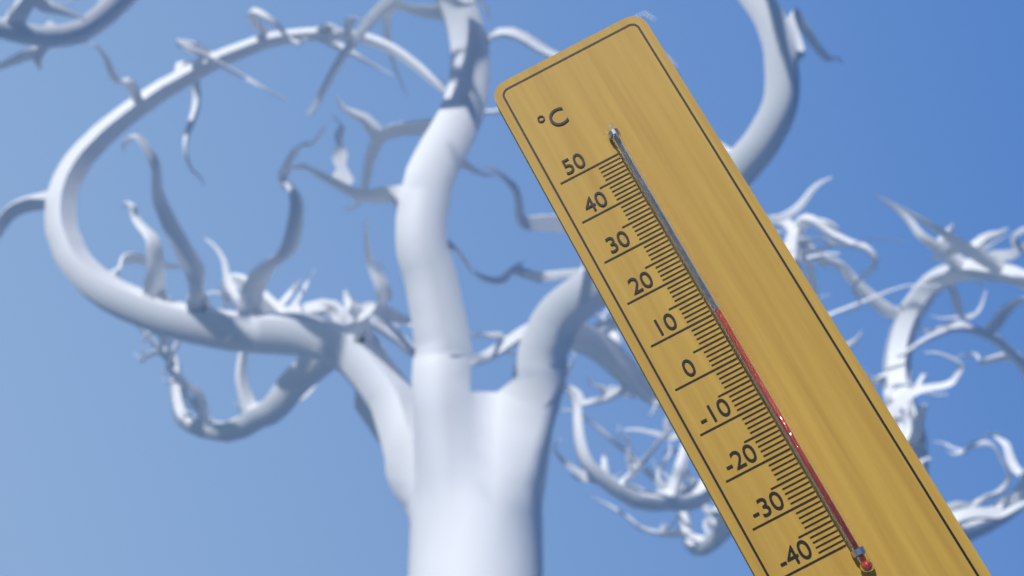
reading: 10 °C
